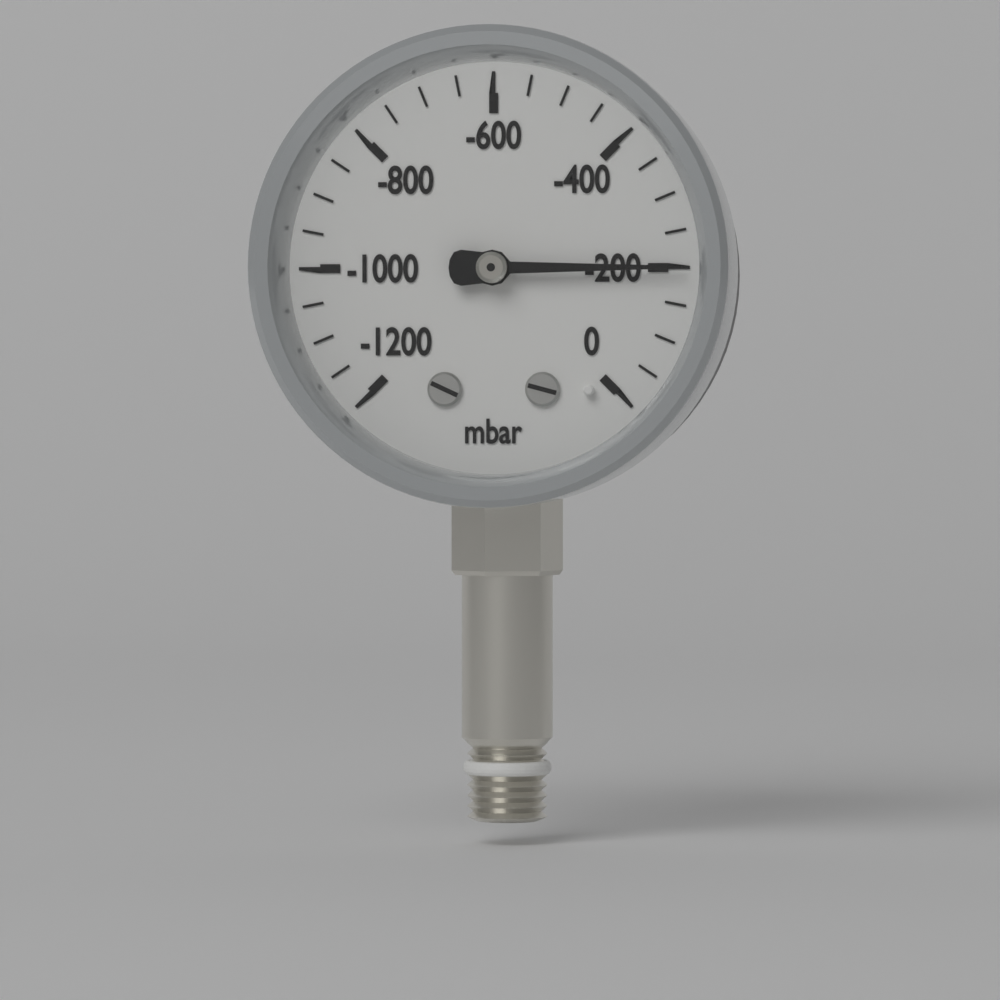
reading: -200 mbar
